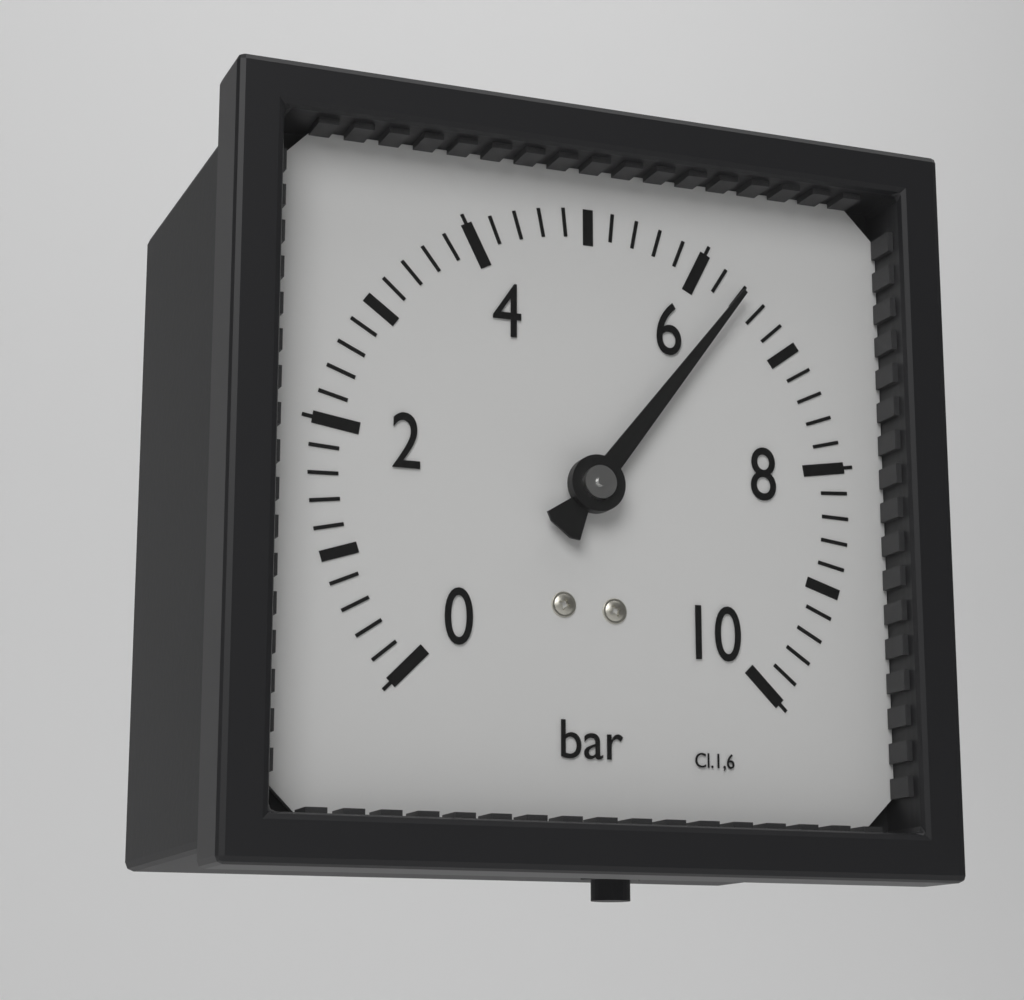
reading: 6.4 bar
